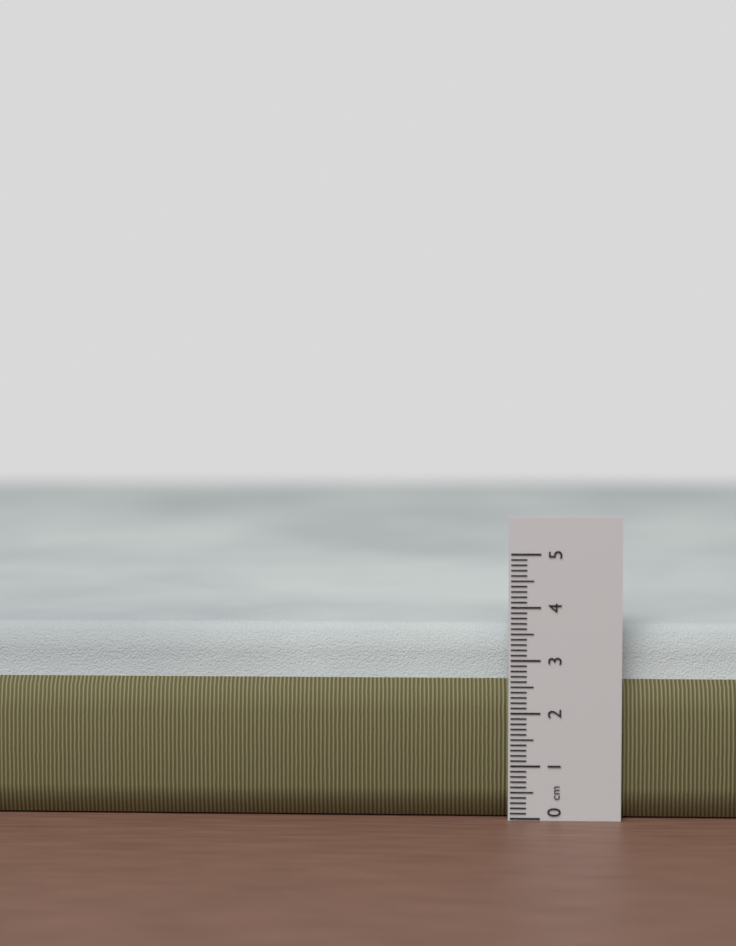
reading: 3.6 cm
